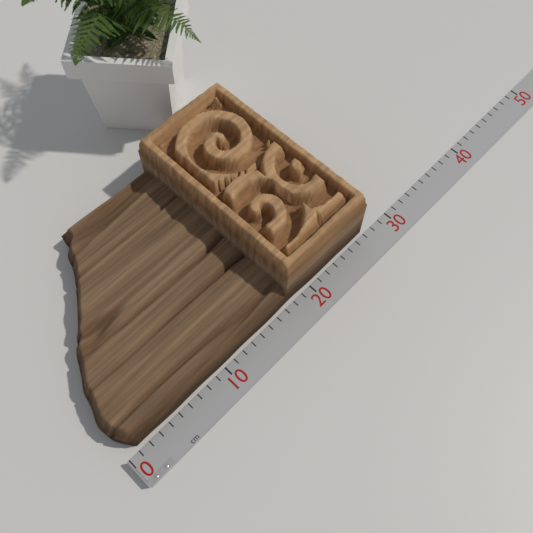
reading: 27 cm
